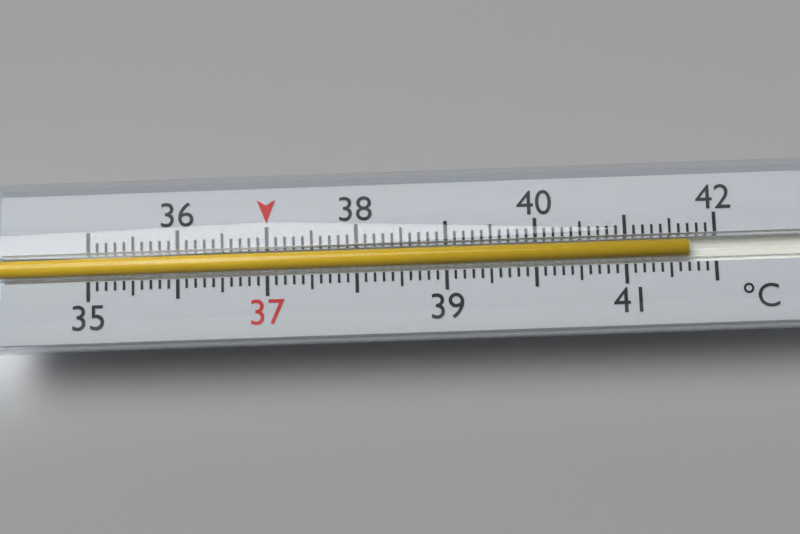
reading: 41.7 °C
